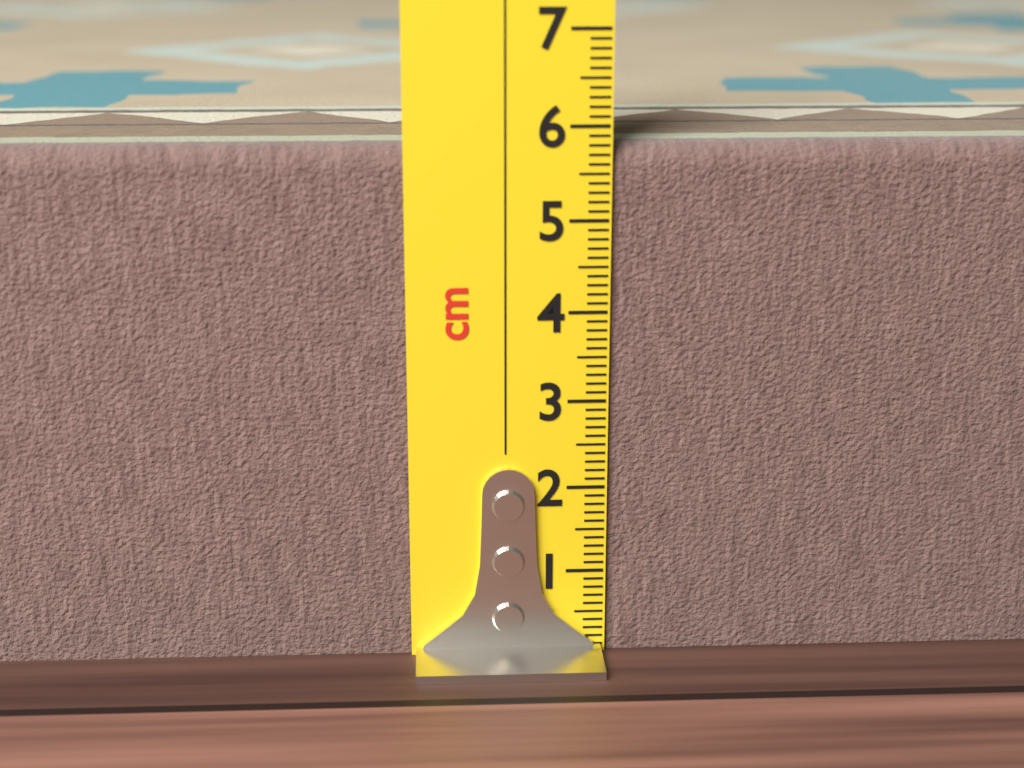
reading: 5.8 cm
